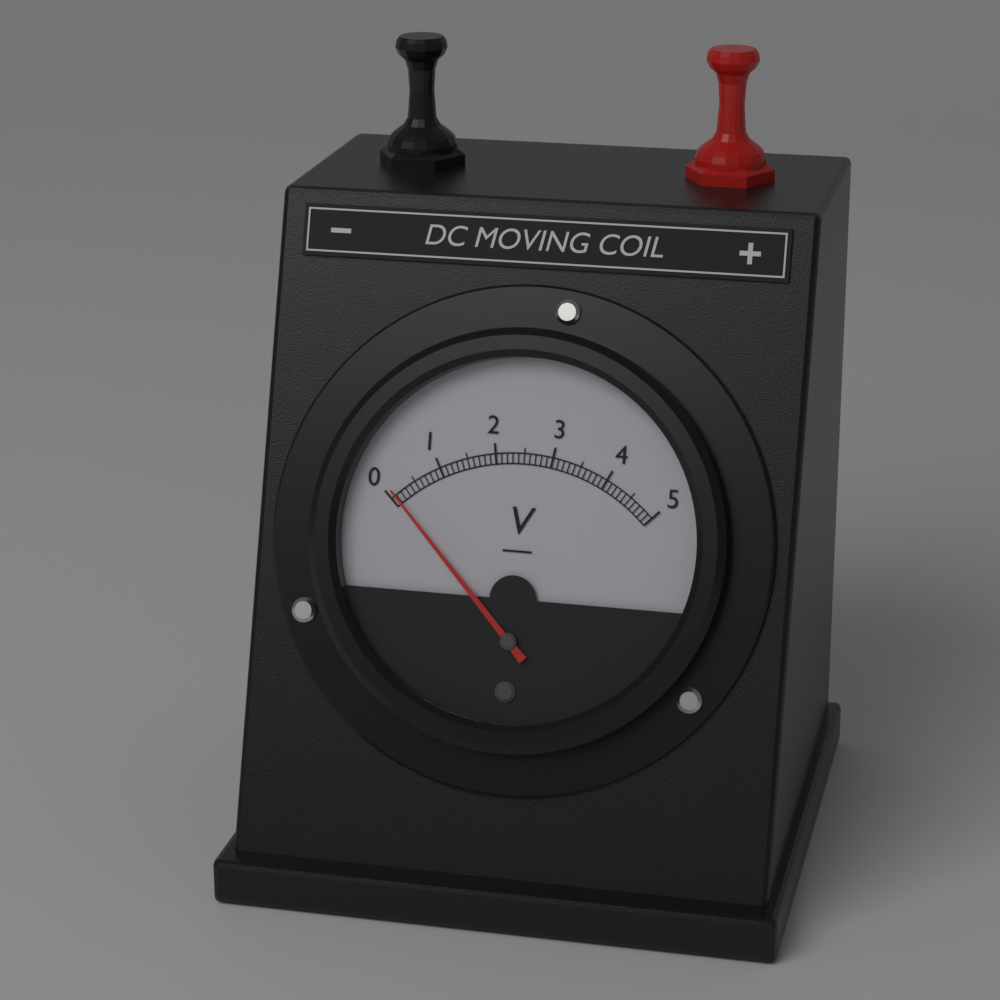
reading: 0.1 V
